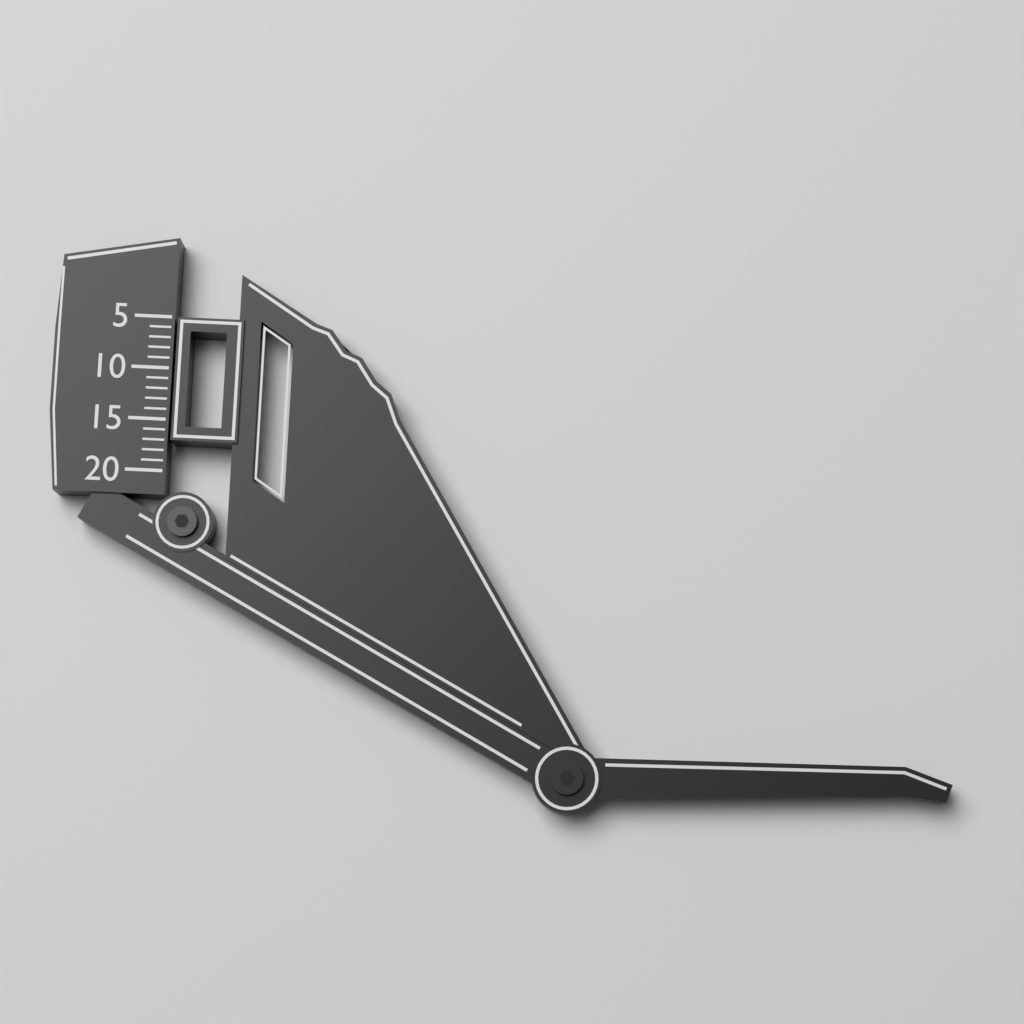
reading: 17 (no unit)
